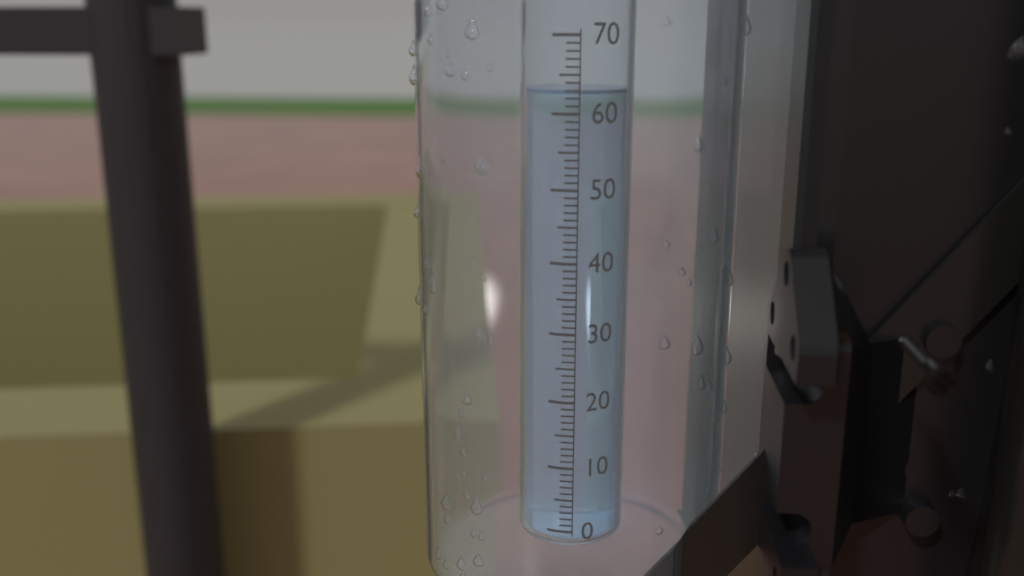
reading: 63 (no unit)
